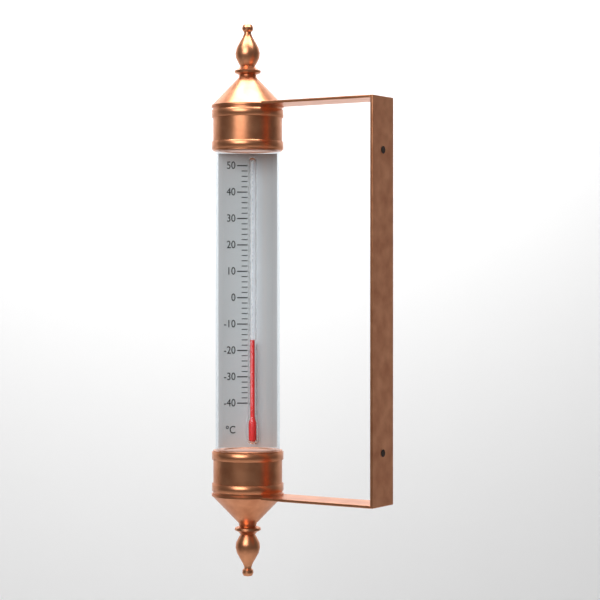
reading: -16 °C
